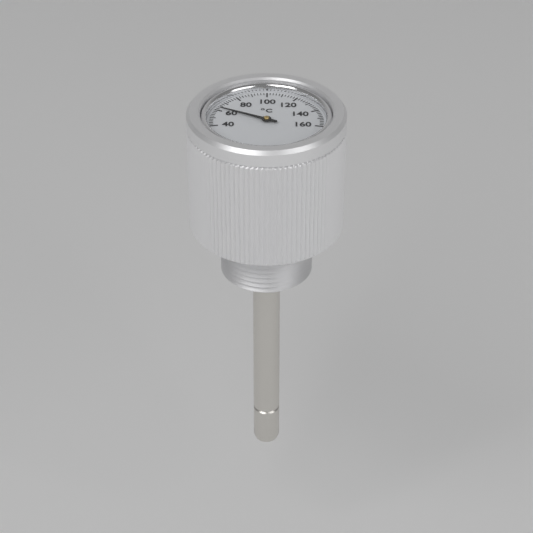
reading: 62 °C
